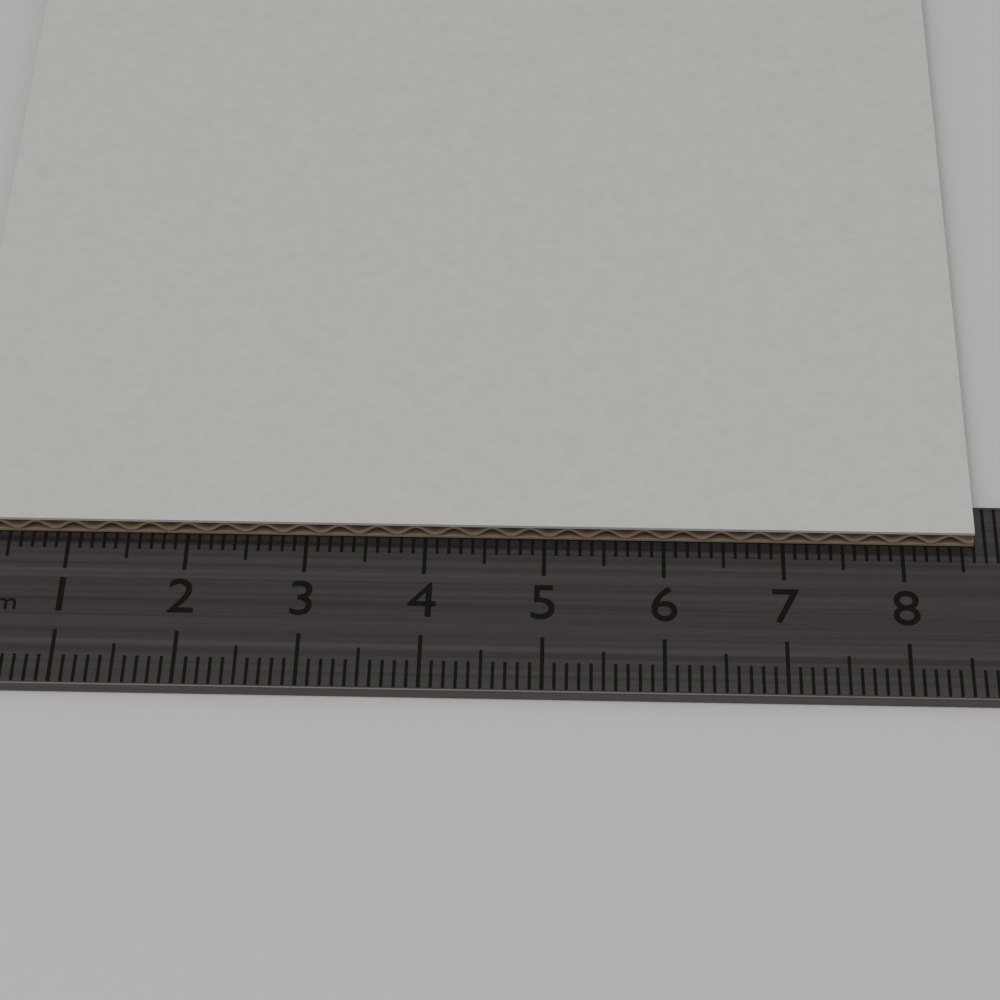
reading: 8.6 cm
